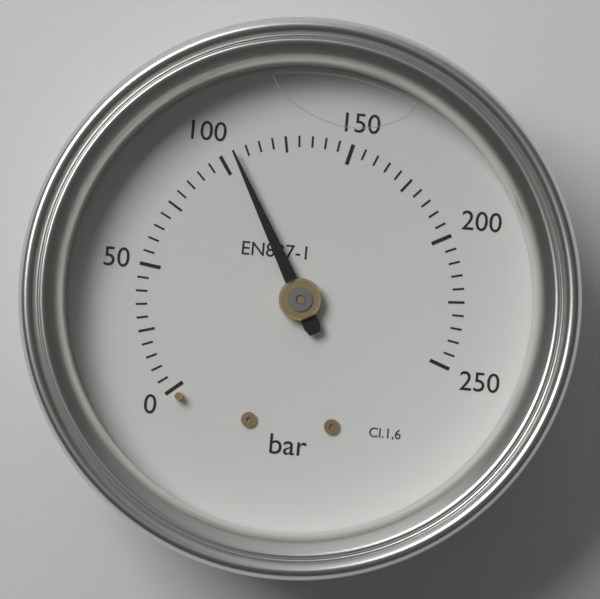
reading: 105 bar
